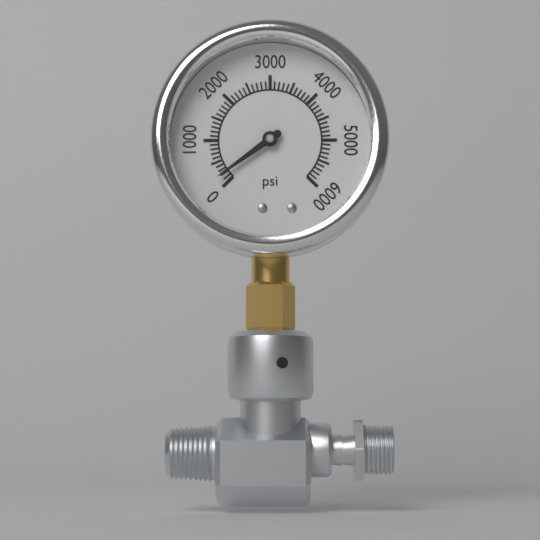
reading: 200 psi
